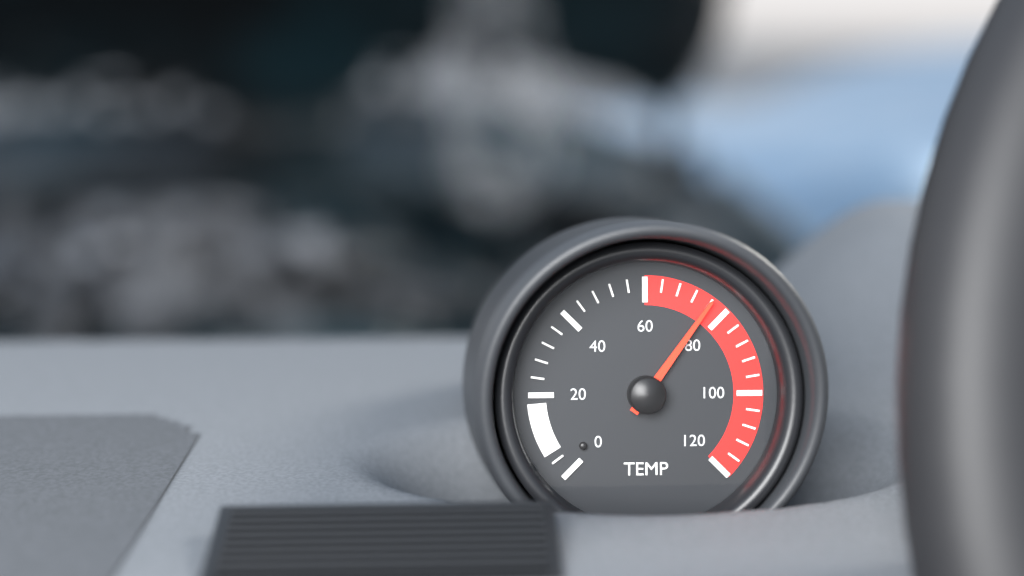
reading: 76 (no unit)
